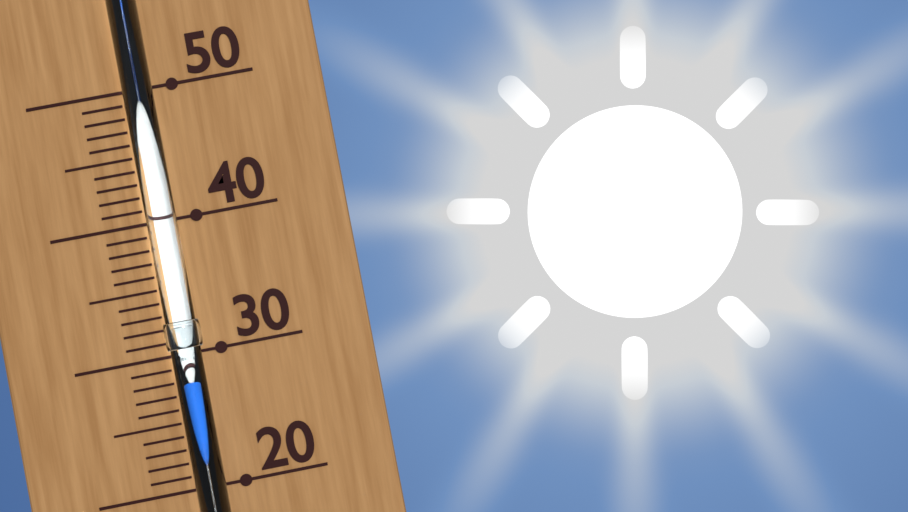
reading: 28 (no unit)
